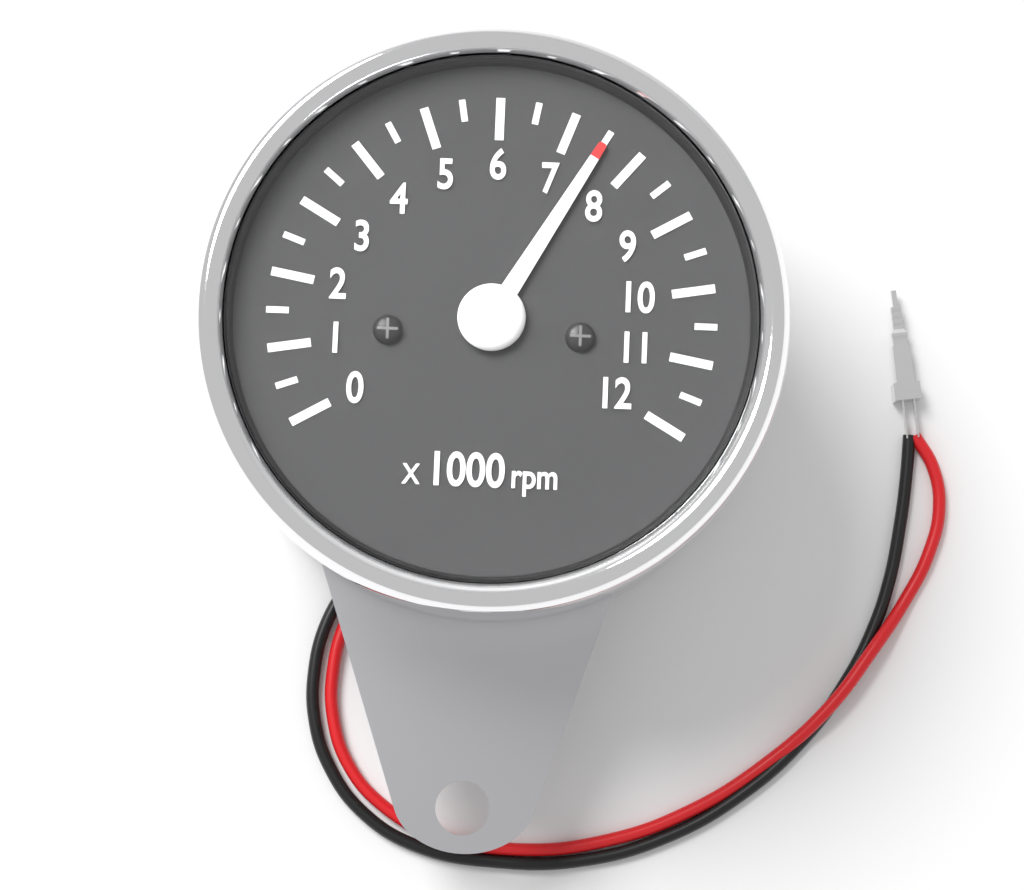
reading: 7.5 x1000 rpm
